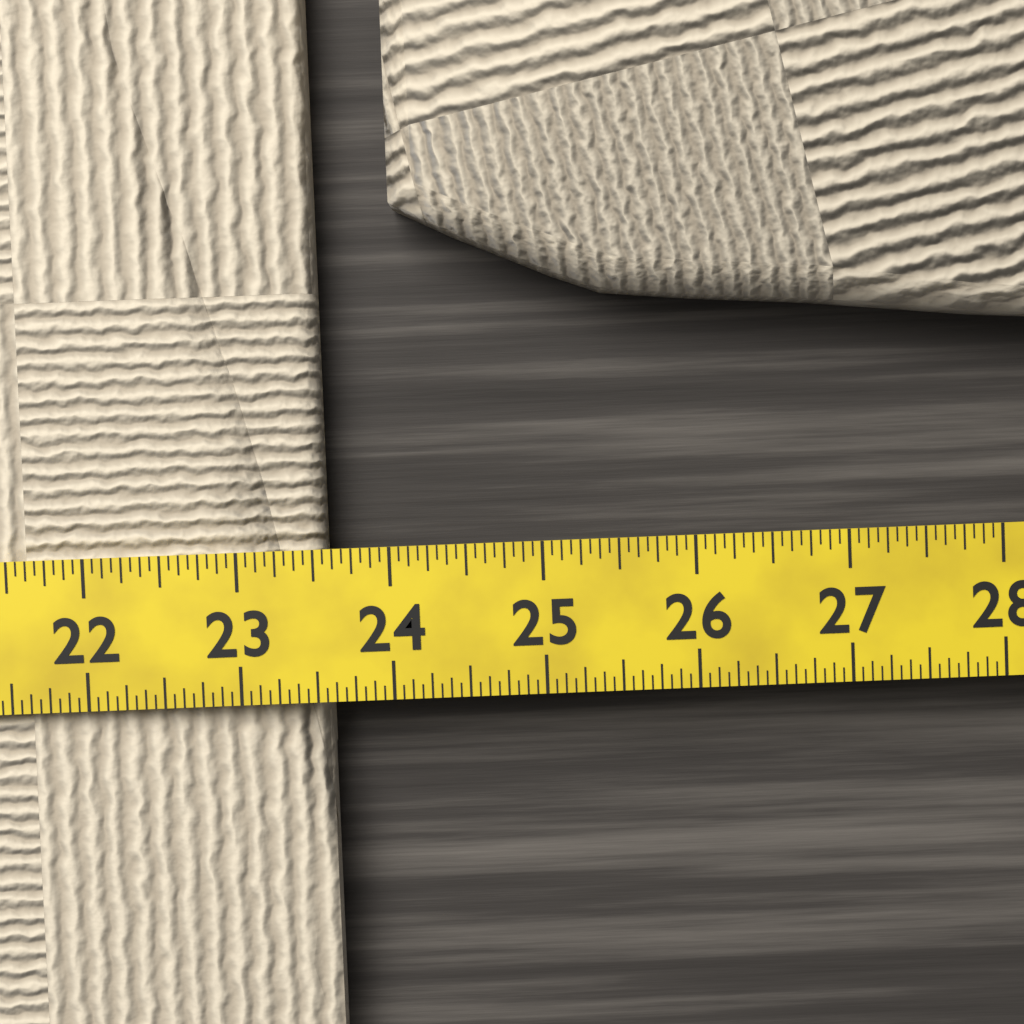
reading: 23.5625 (no unit)
